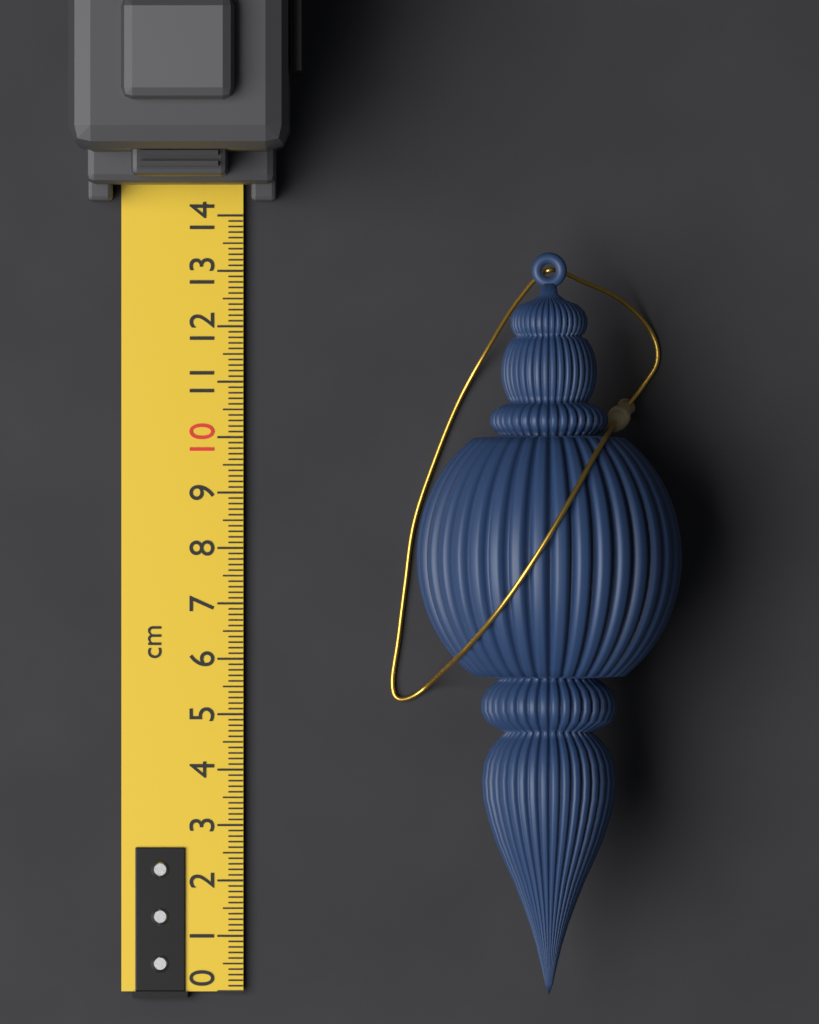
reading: 13.3 cm
